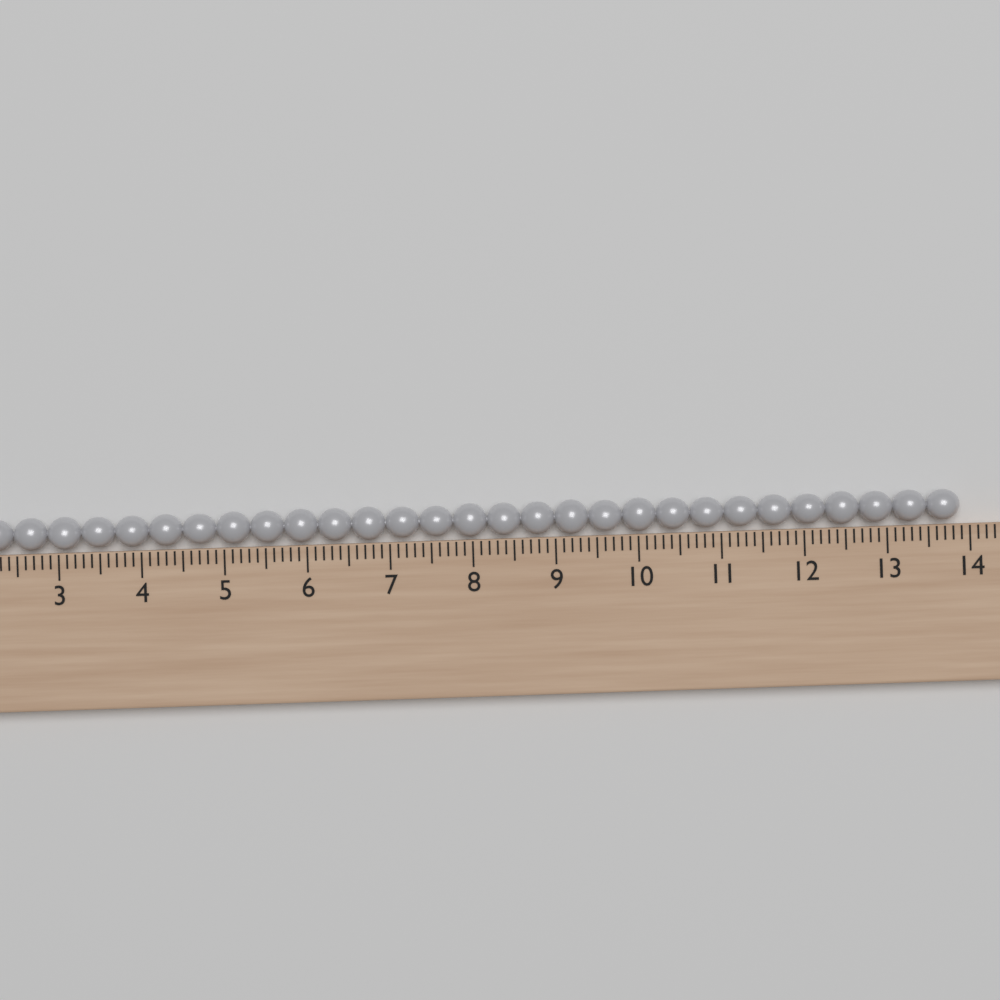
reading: 13.9 (no unit)
